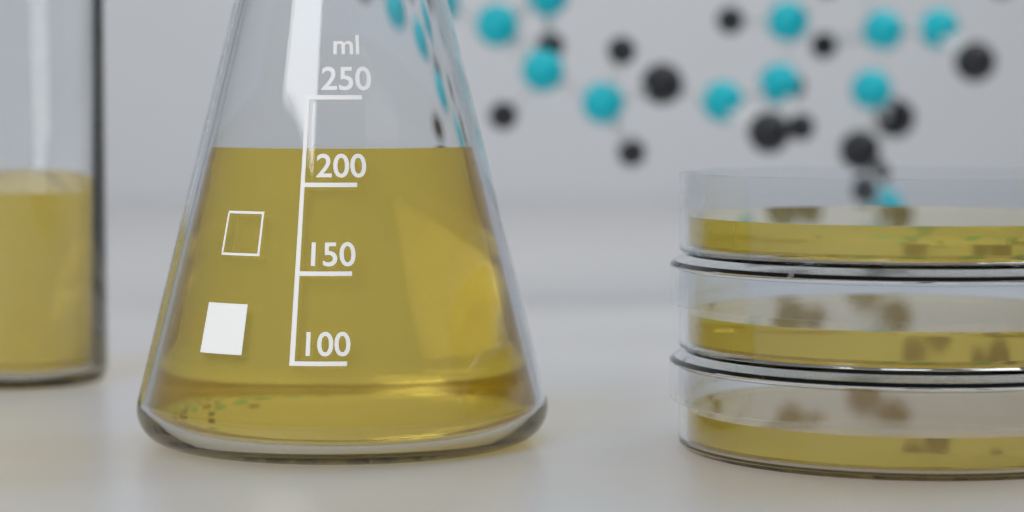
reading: 220 ml
